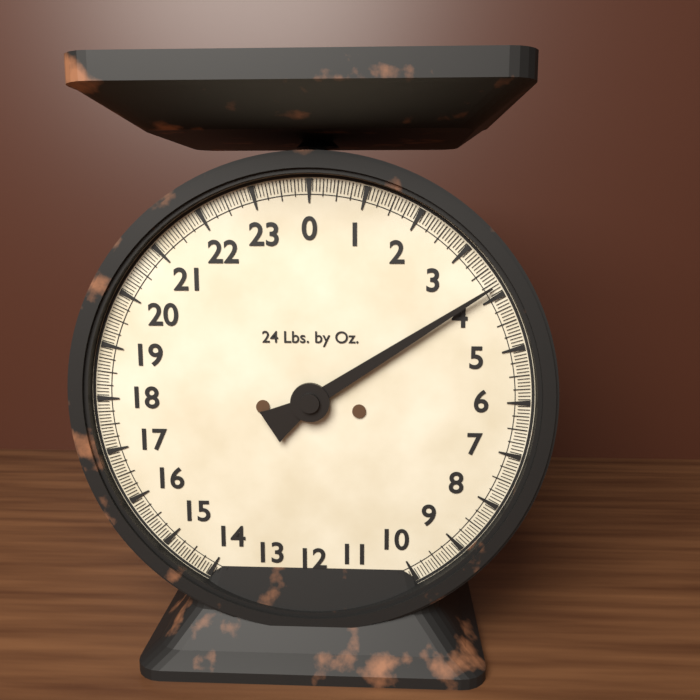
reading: 3.8125 lb
